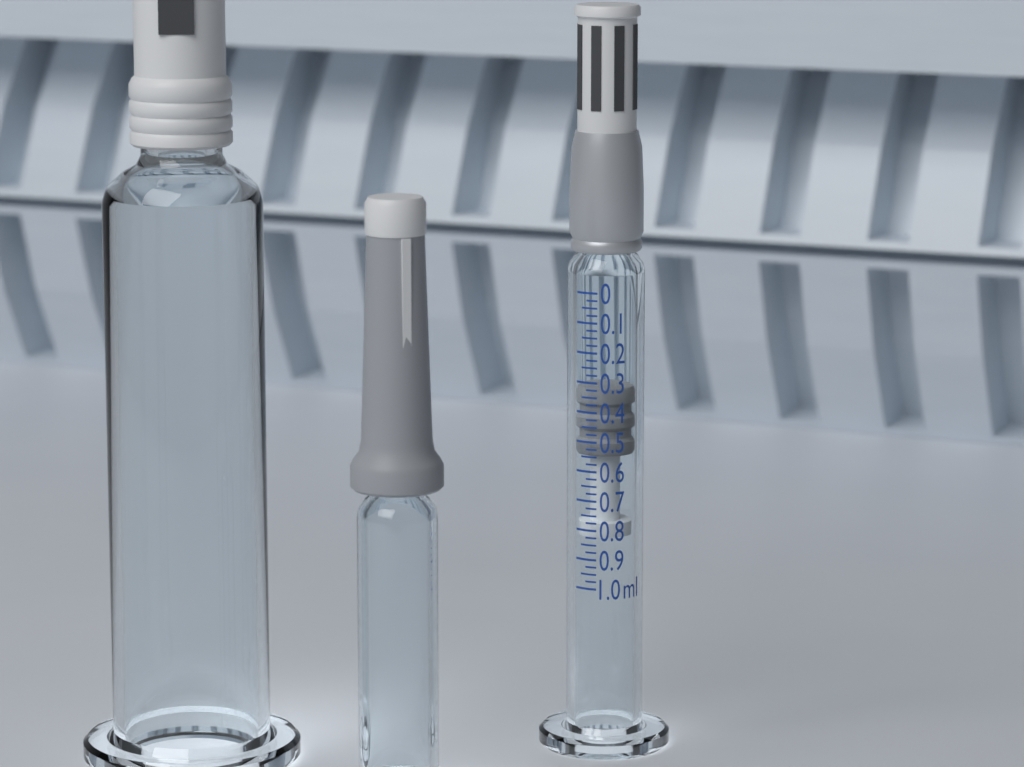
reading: 0.325 ml
